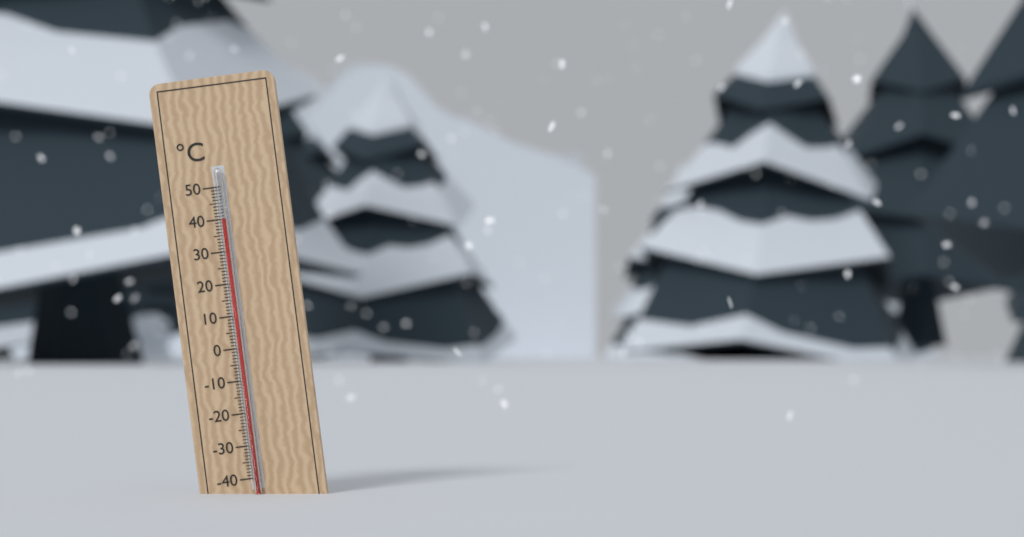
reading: 40 °C
